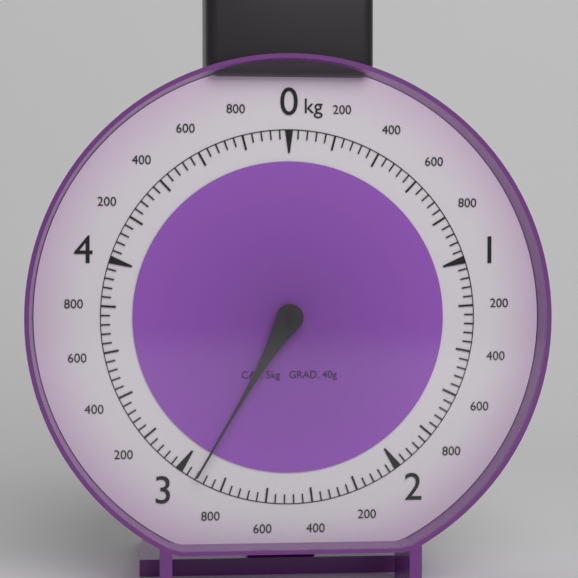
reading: 2.92 kg
